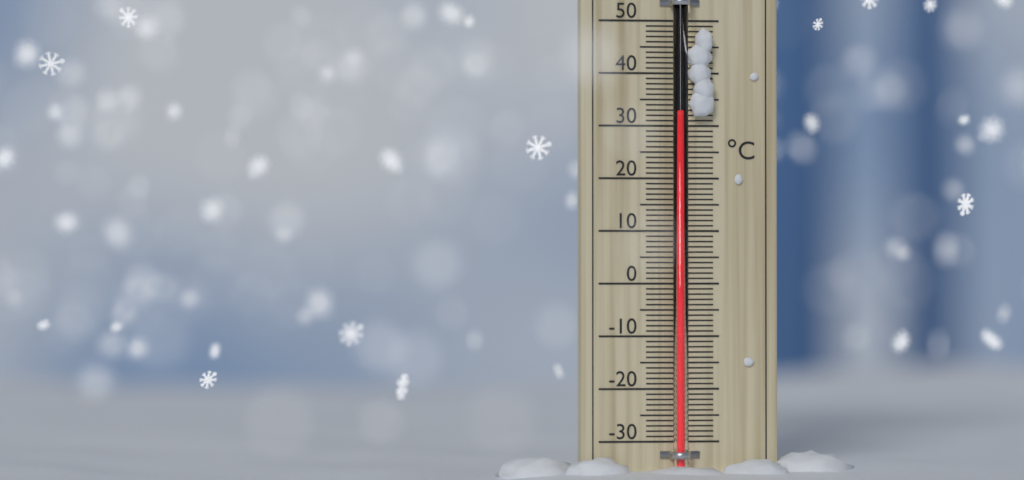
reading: 32 °C
